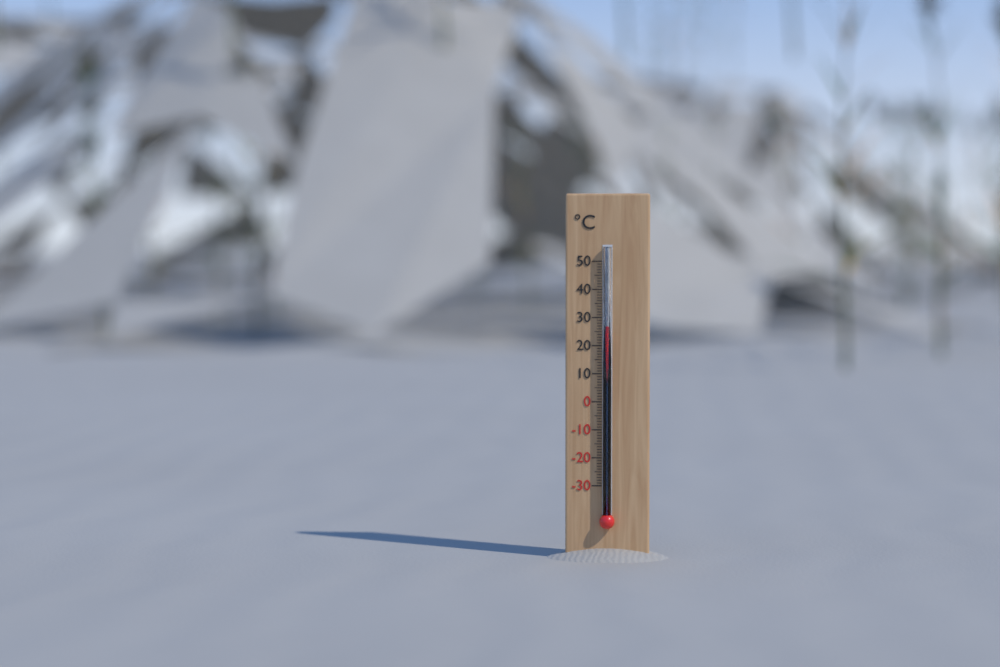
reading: 27 °C
